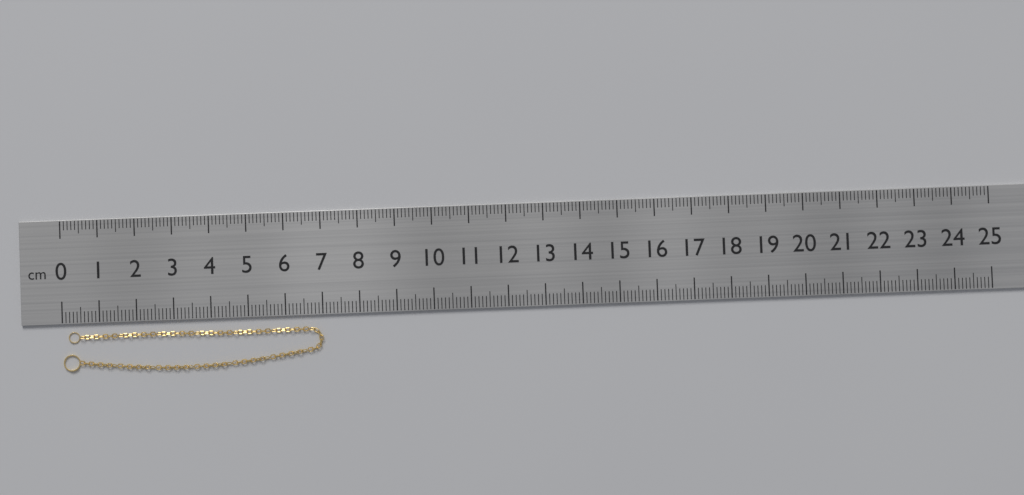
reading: 7.0 cm
